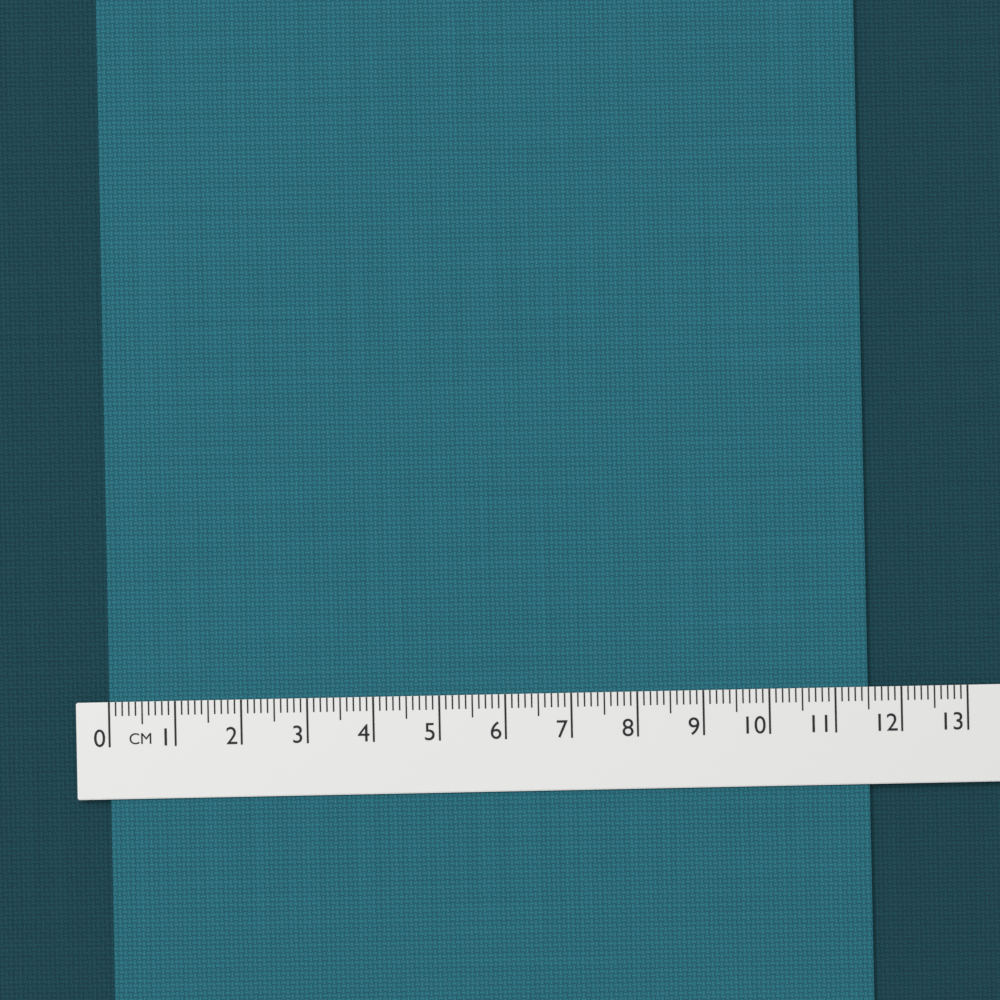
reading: 11.5 cm
